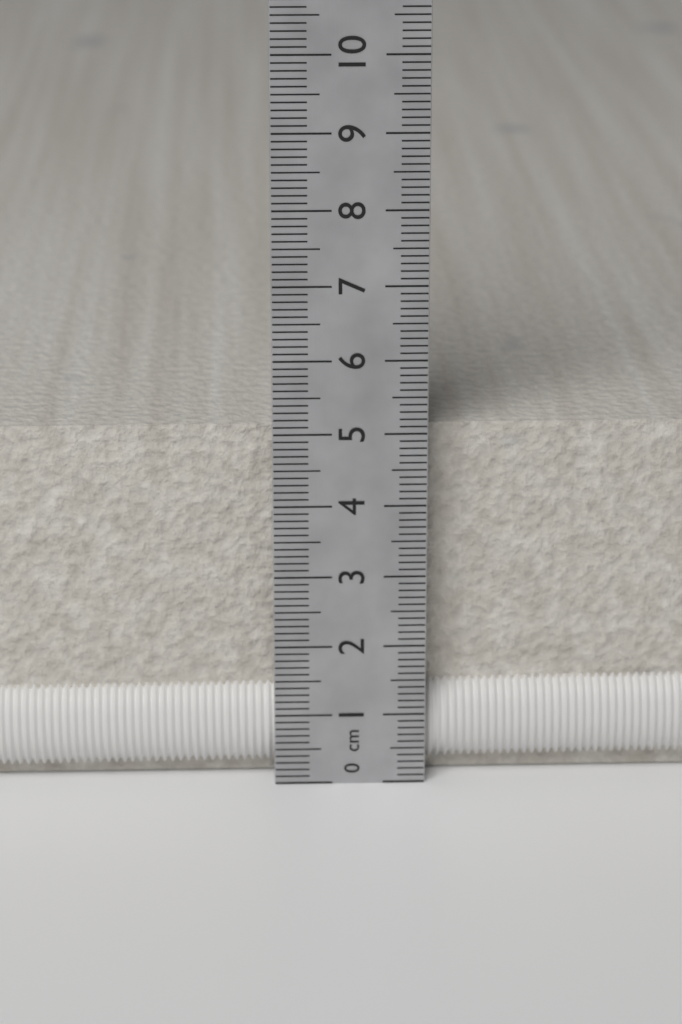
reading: 5.0 cm
